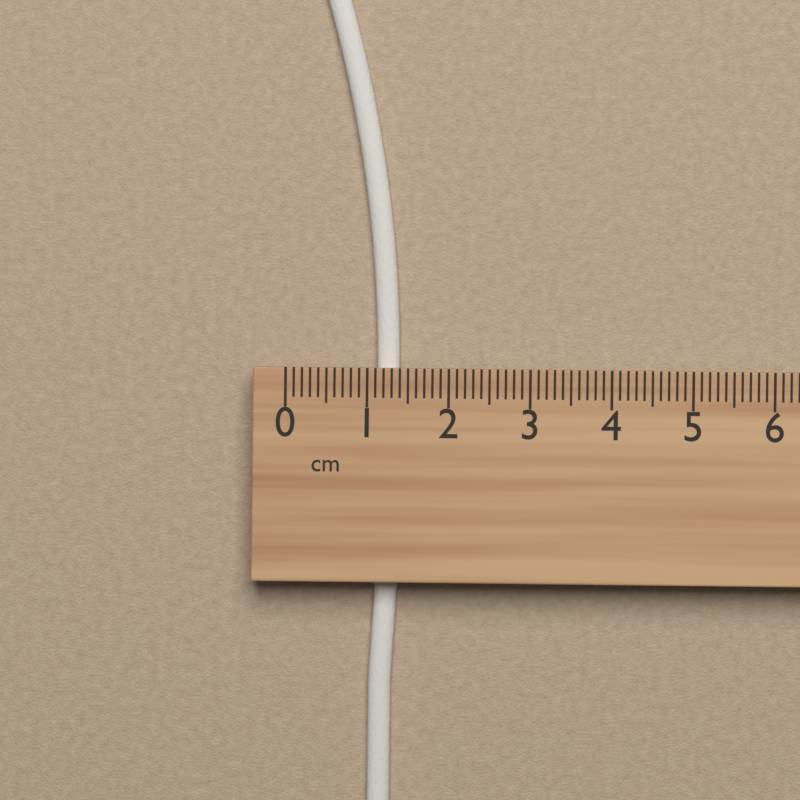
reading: 1.4 cm
